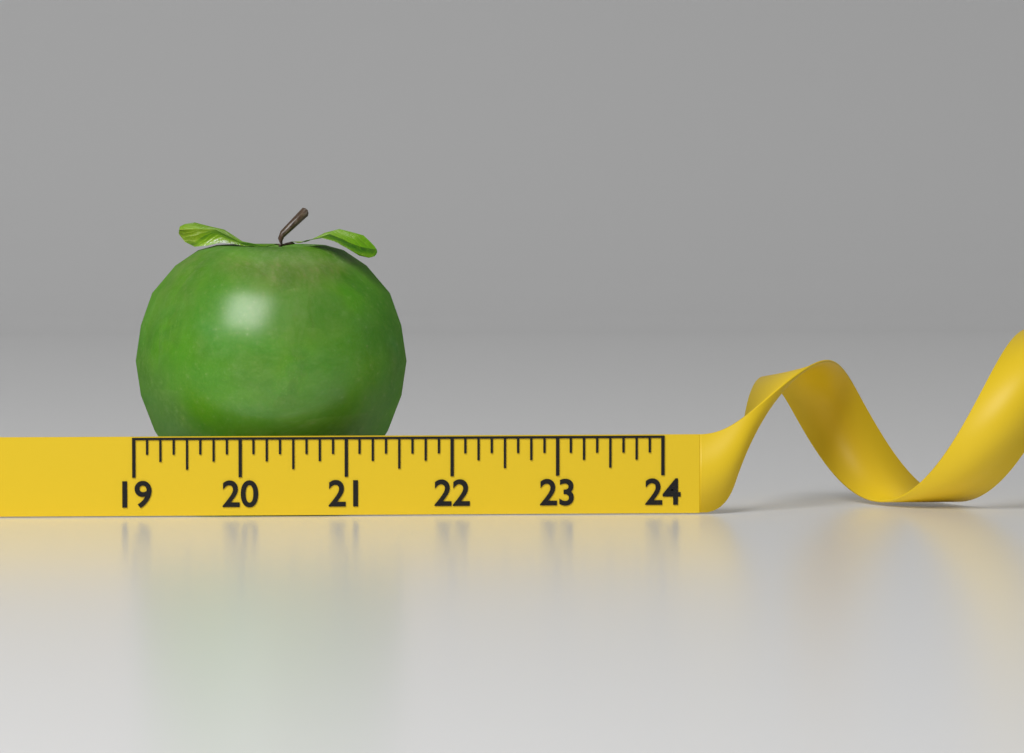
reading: 21.625 (no unit)
